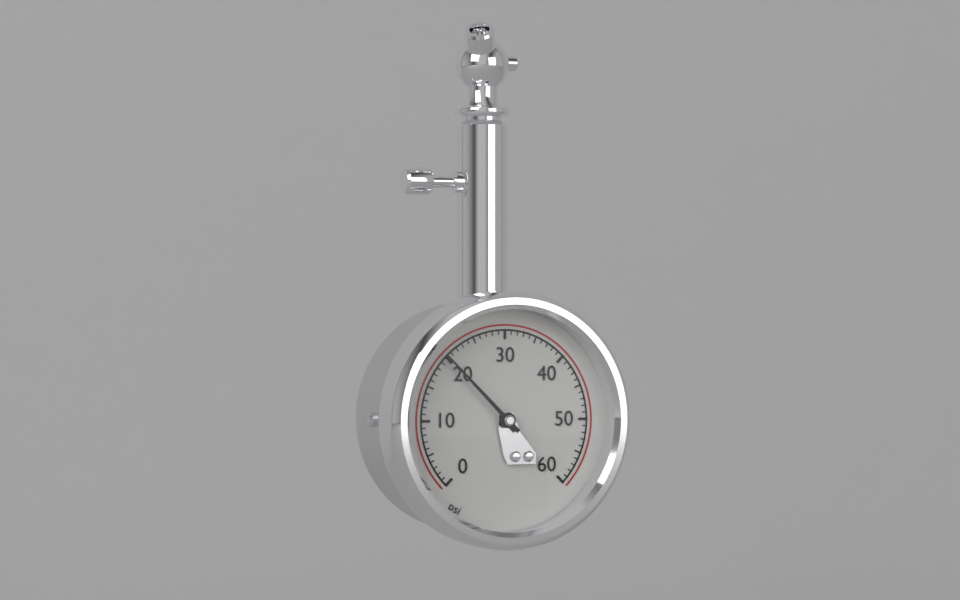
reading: 20 psi
